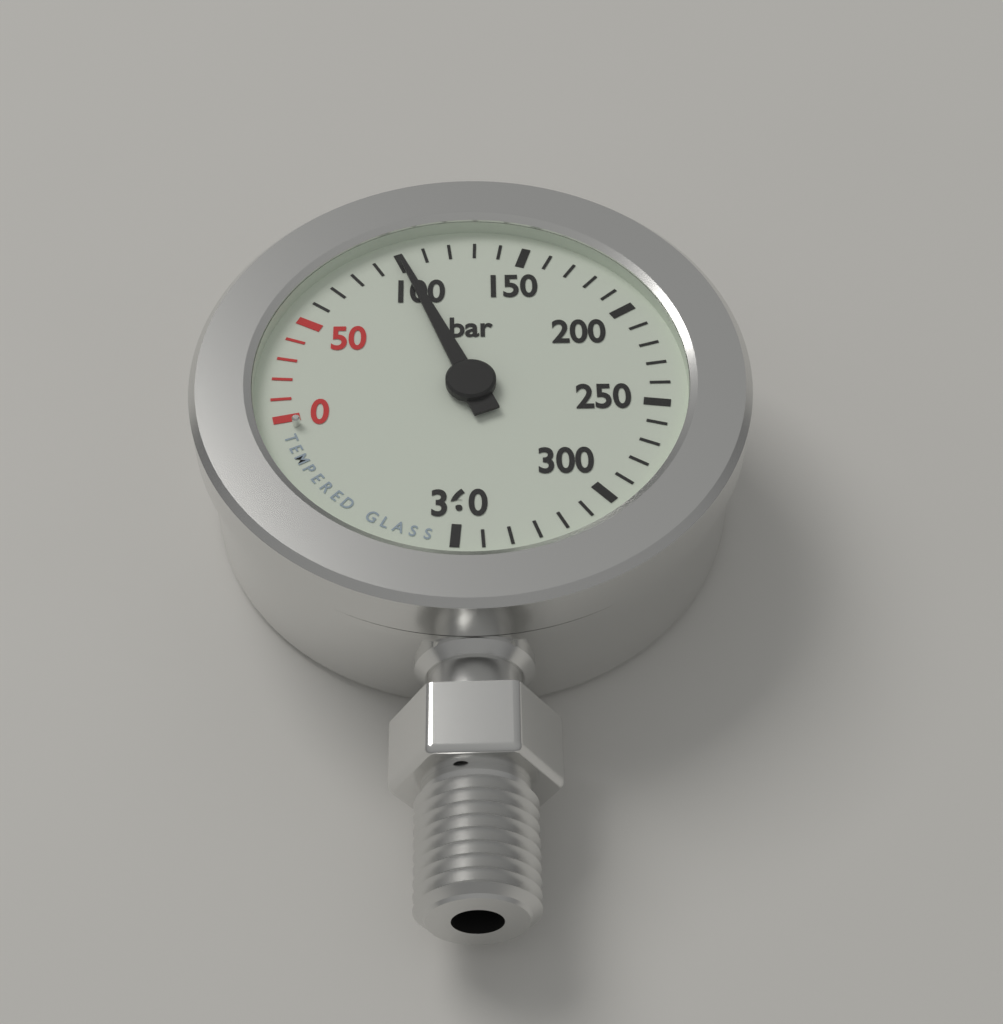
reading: 100 bar
